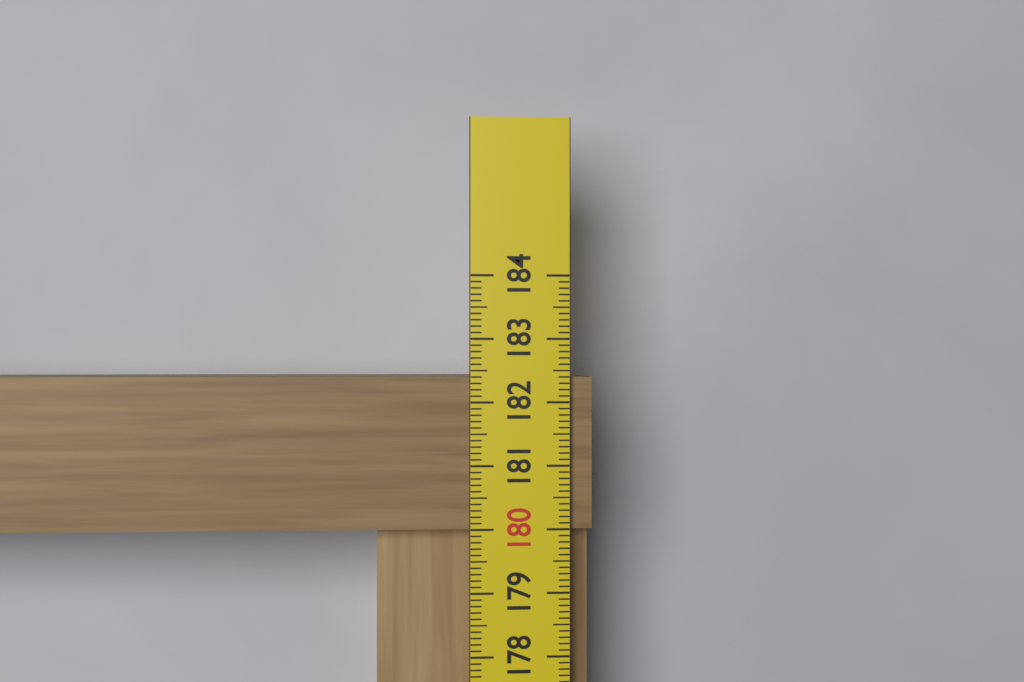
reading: 182.4 cm
